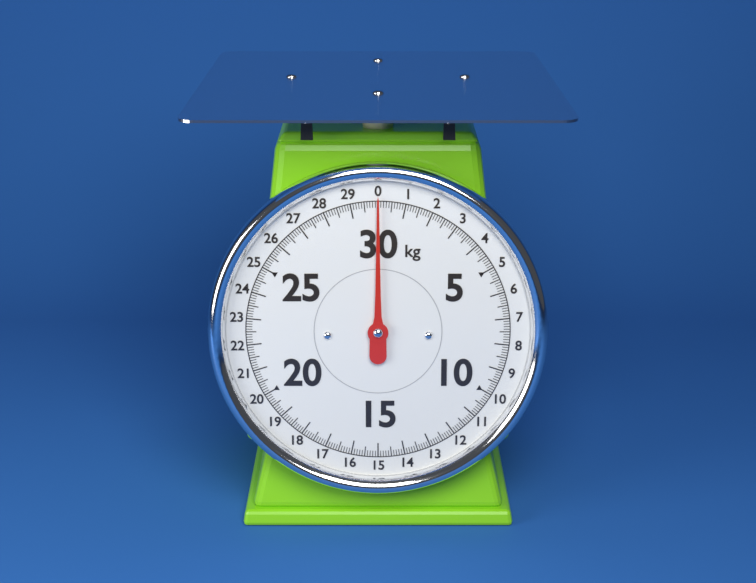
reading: 0.0 kg
